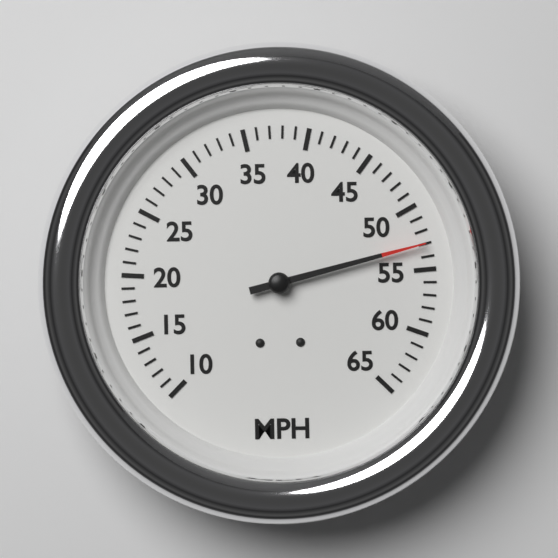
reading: 53 MPH
